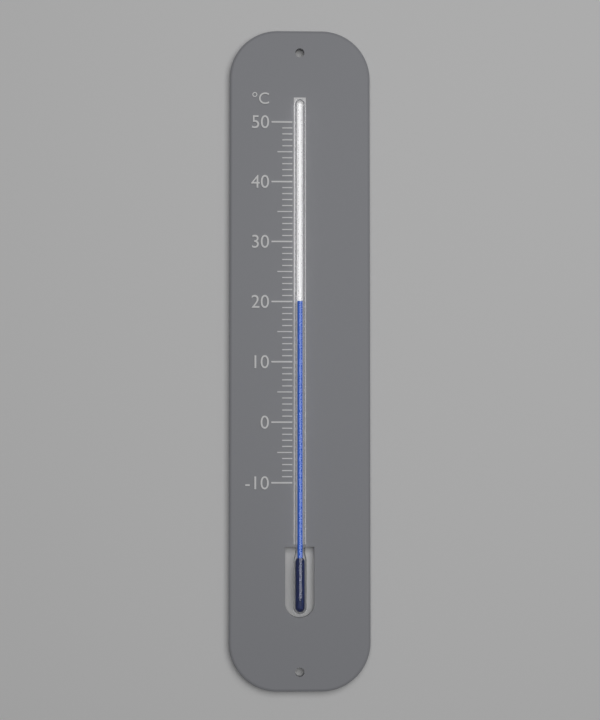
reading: 20 °C
